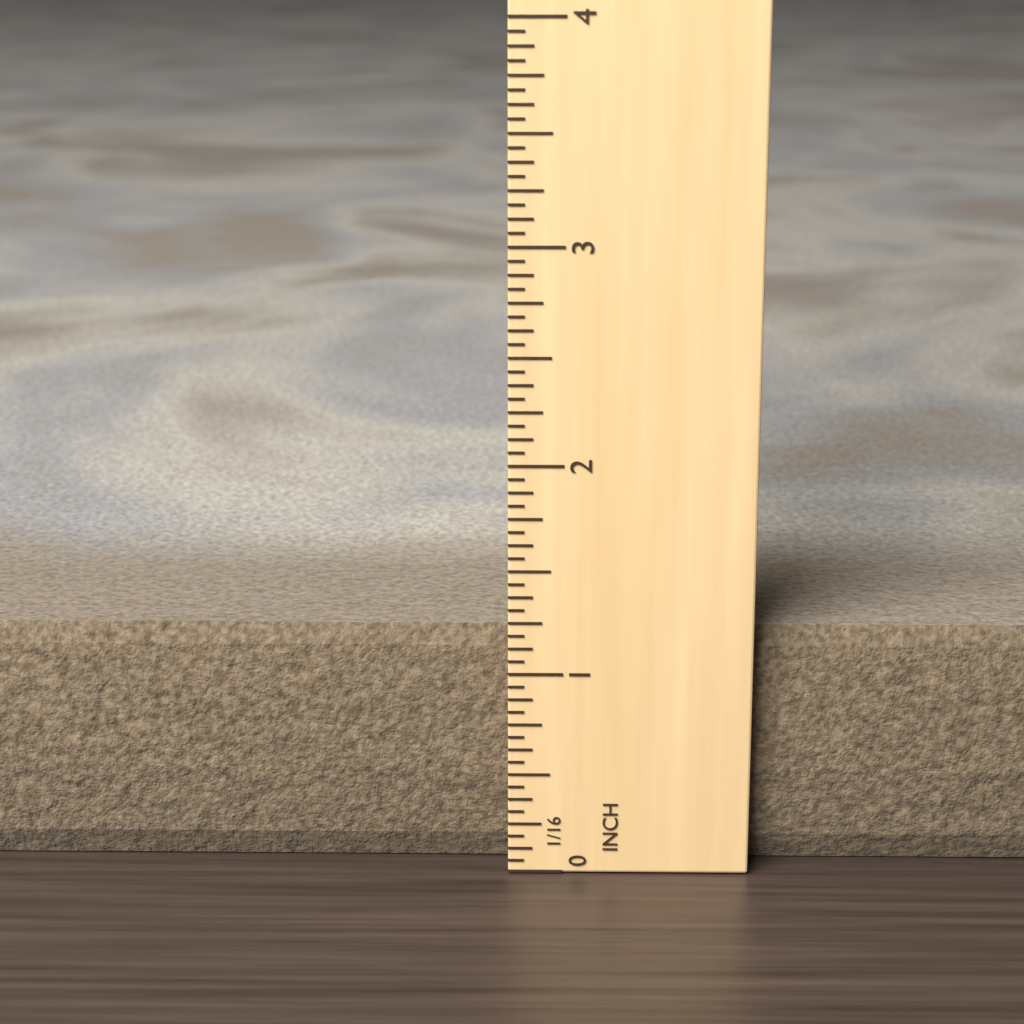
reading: 1.1875 in
